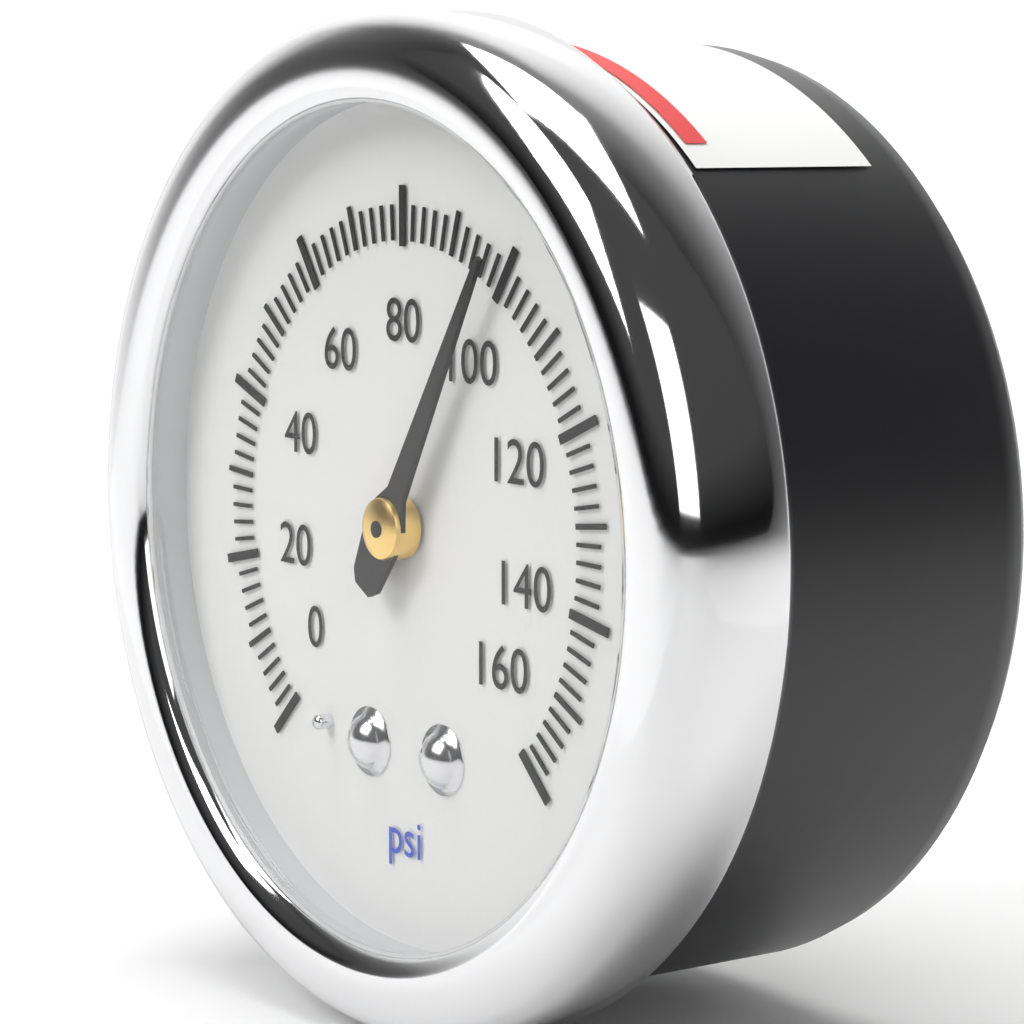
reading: 98 psi
